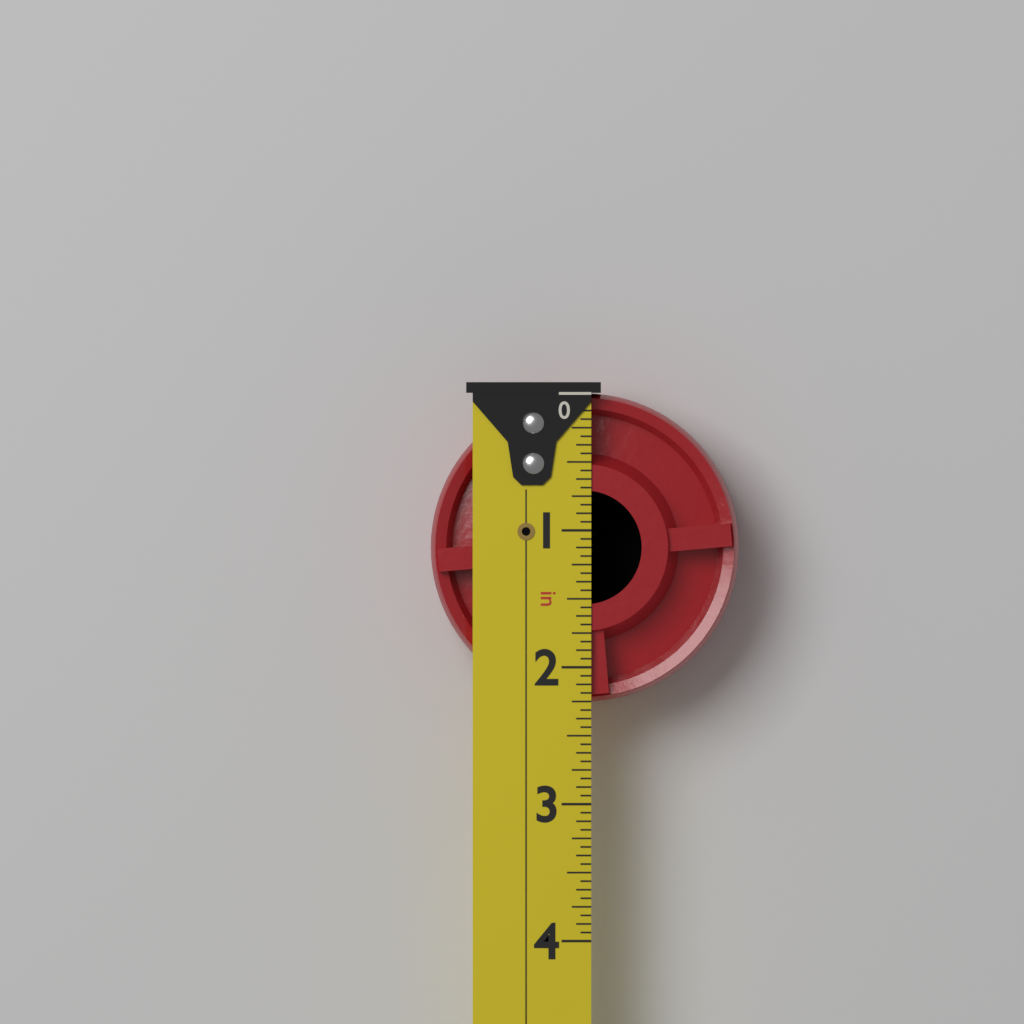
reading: 2.2500 in
